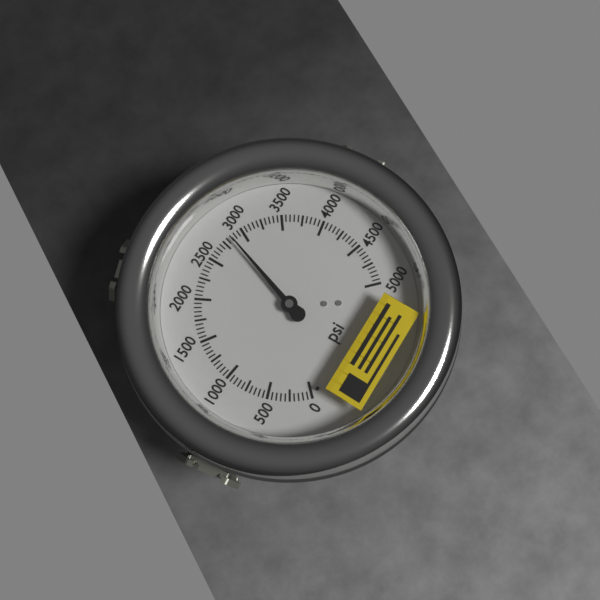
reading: 2850 psi
